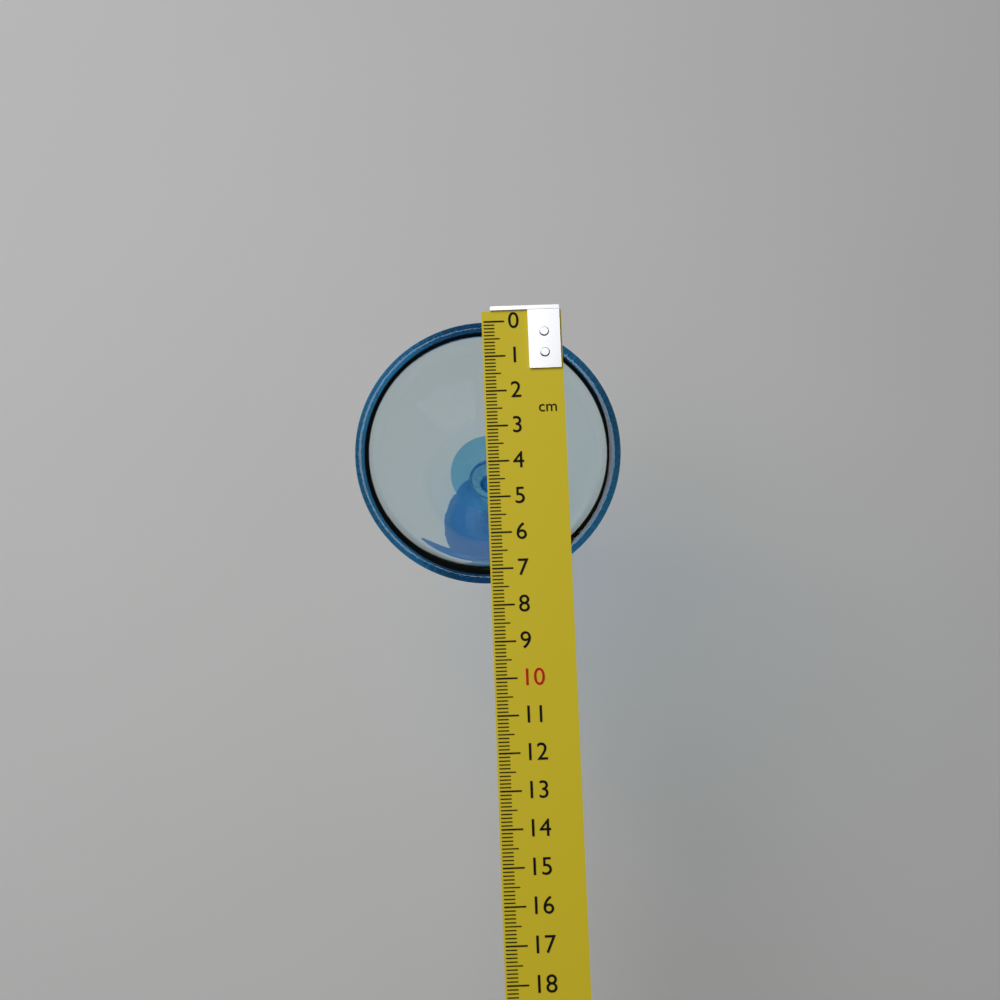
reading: 7.4 cm
